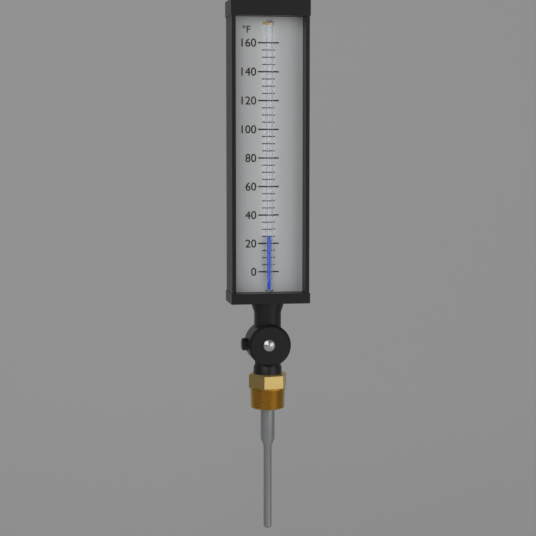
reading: 25 °F
